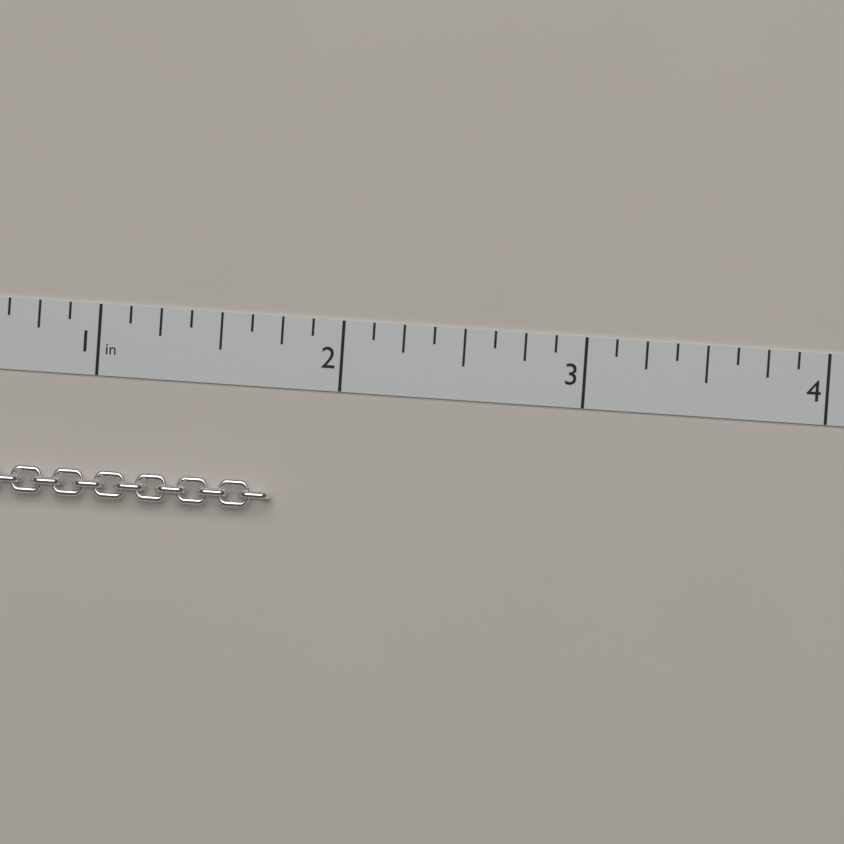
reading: 1.750 in
